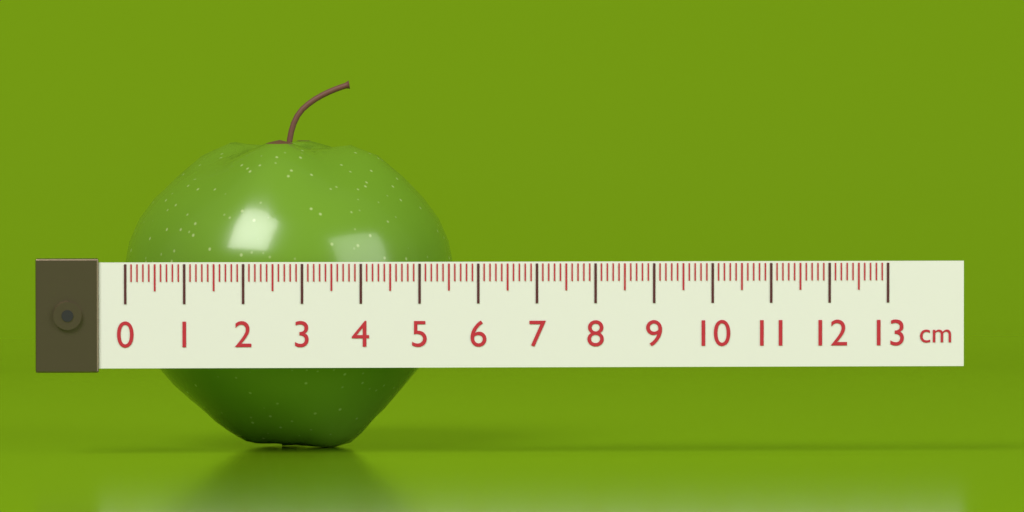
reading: 5.7 cm
